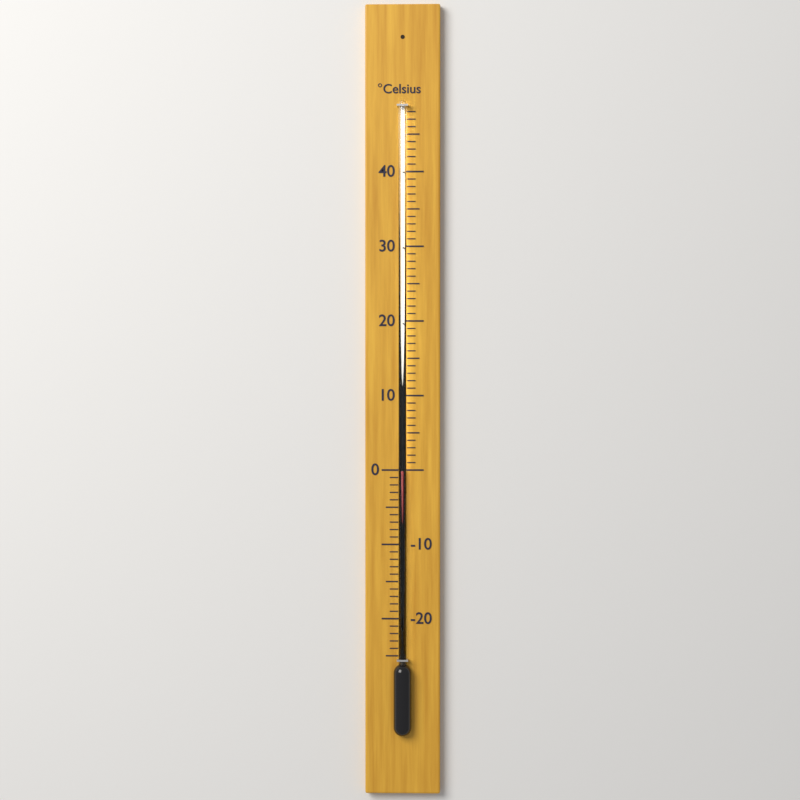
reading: 0 °C
